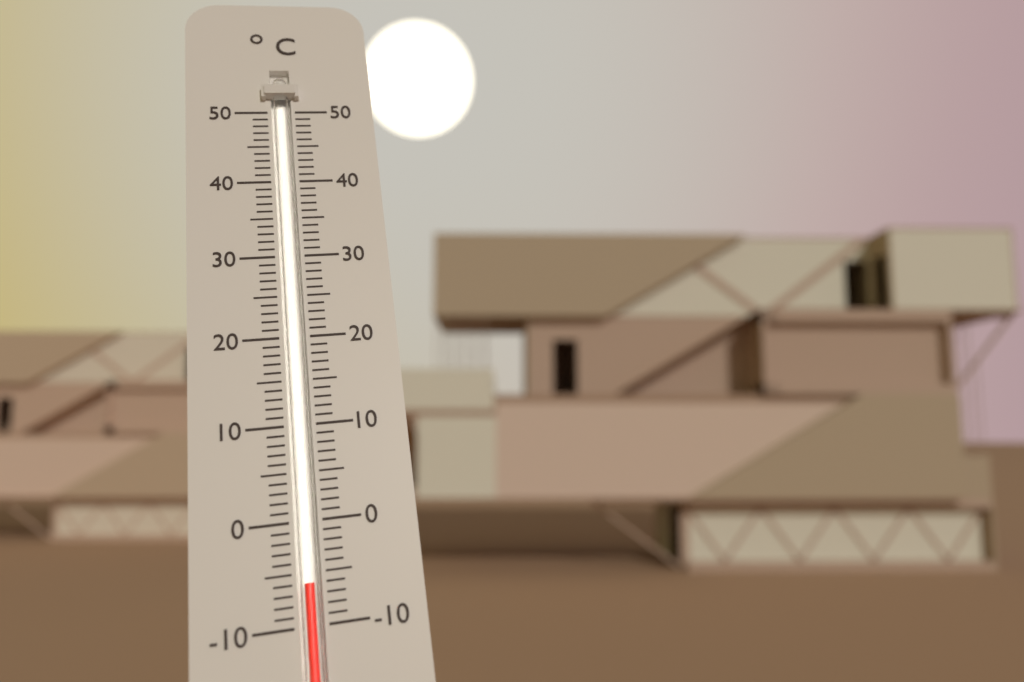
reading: -6 °C
